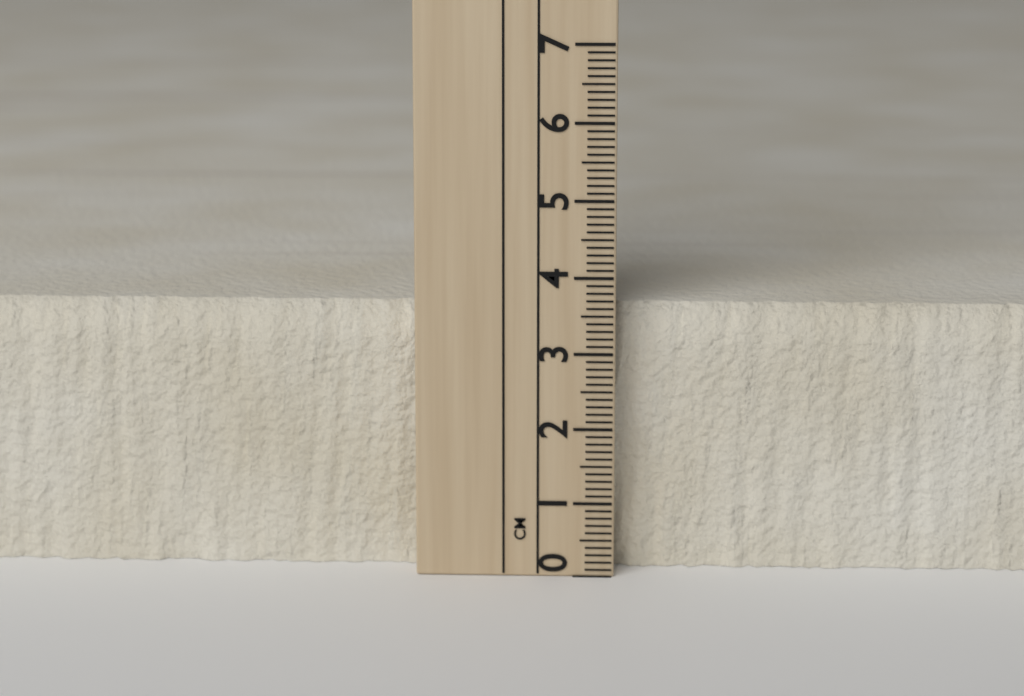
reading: 3.6 cm
